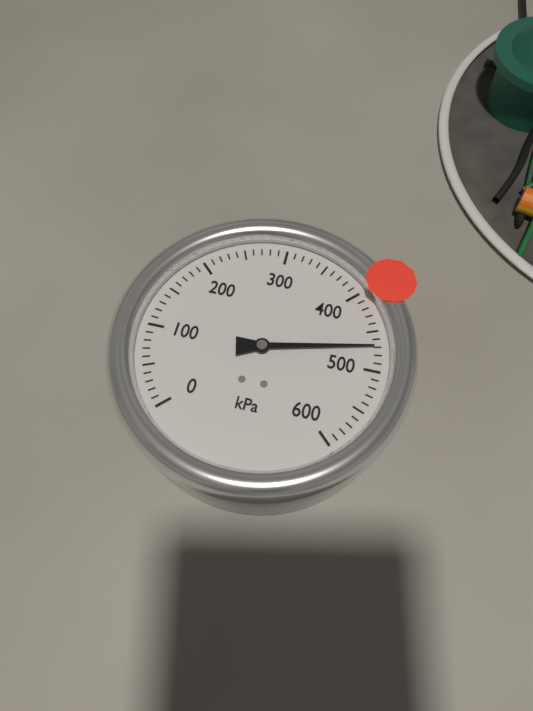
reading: 470 kPa
